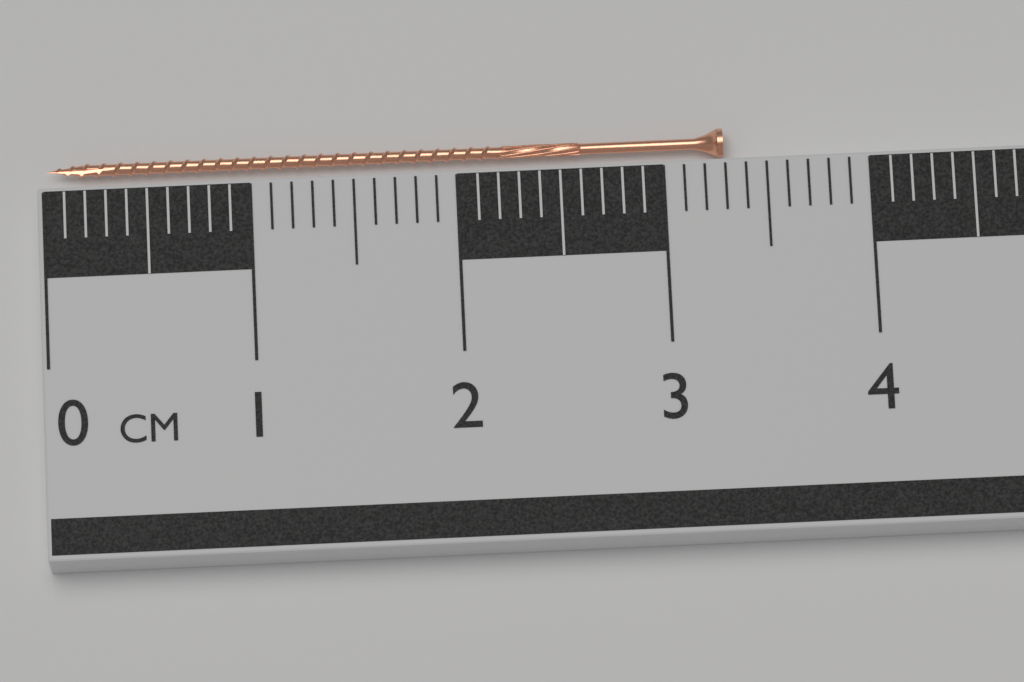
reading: 3.3 cm
